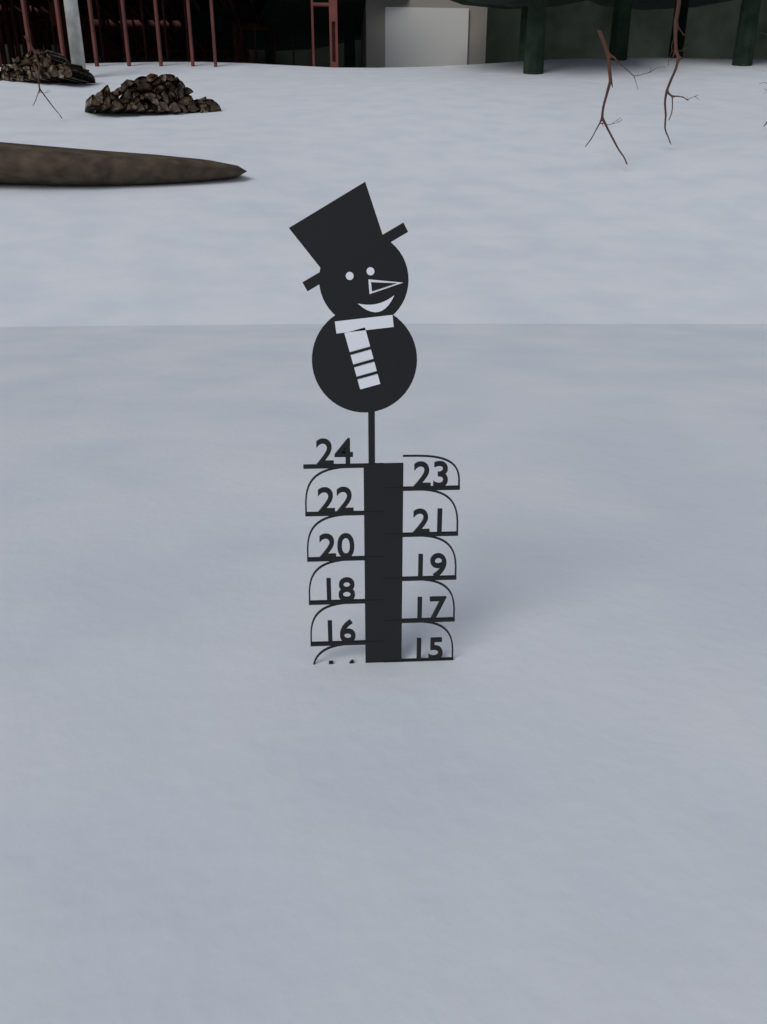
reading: 15 (no unit)
